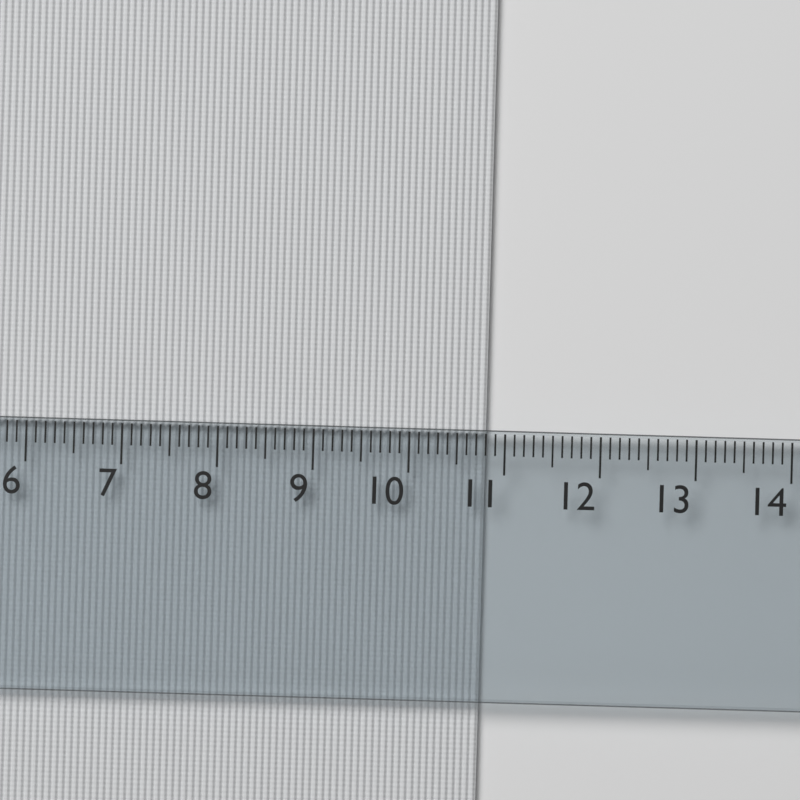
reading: 10.8 cm
